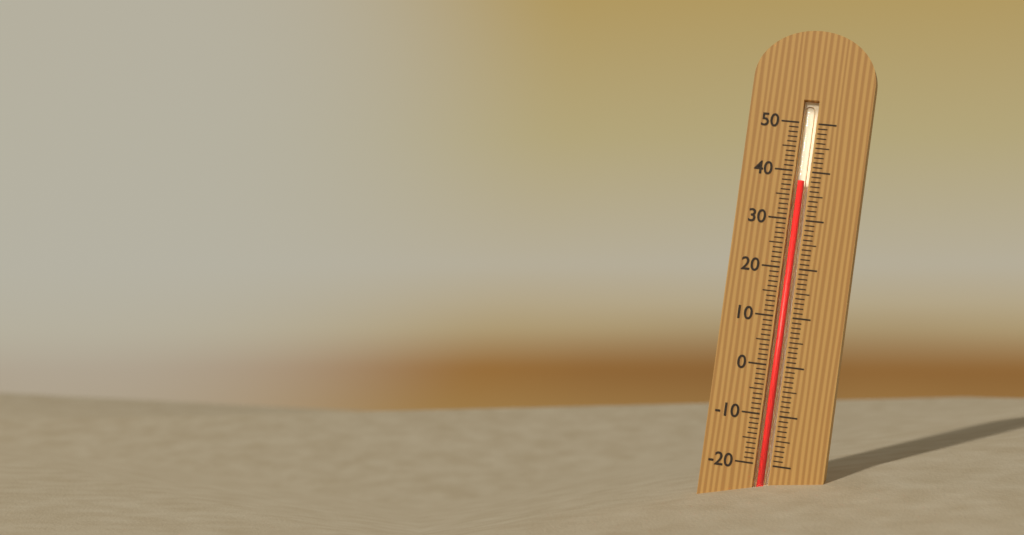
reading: 38 (no unit)
